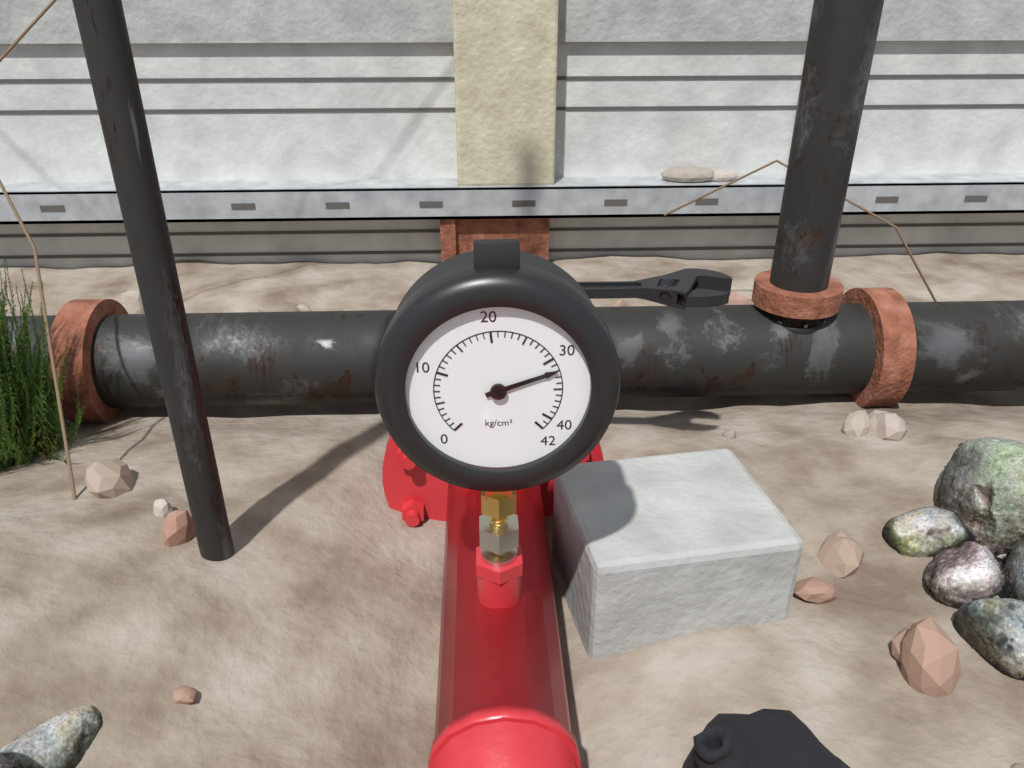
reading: 32 kg/cm²
